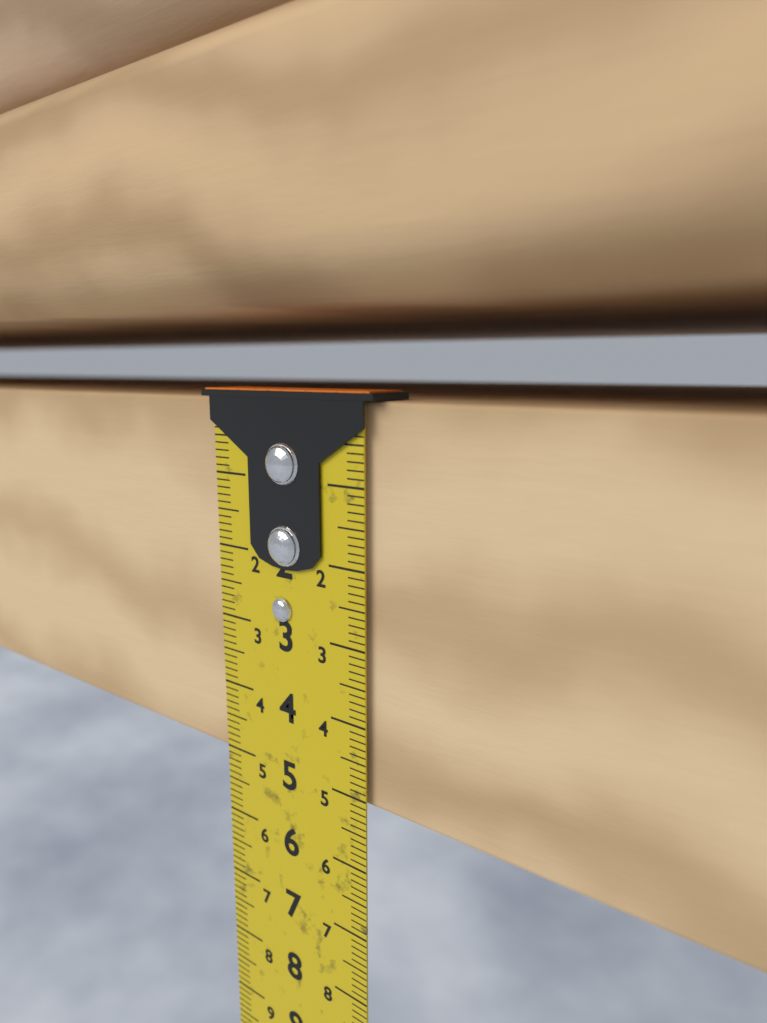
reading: 5.1 cm
